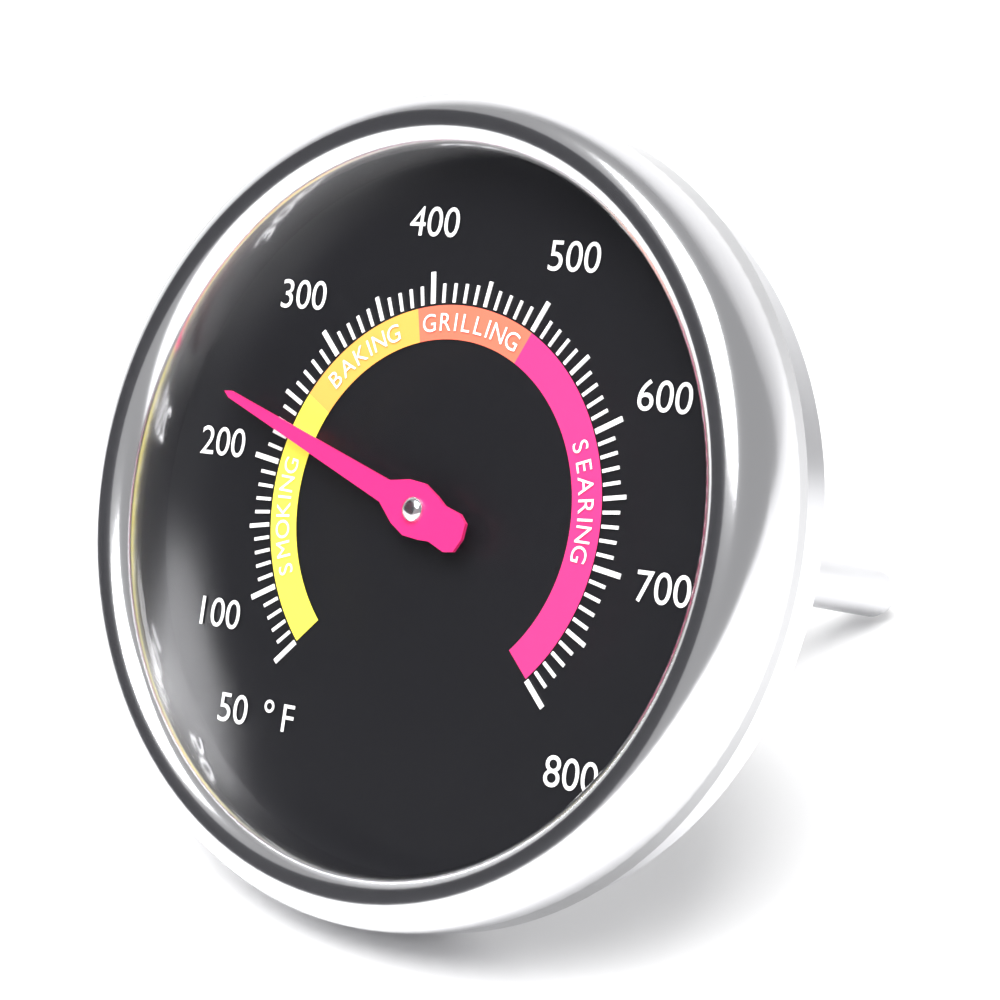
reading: 230 °F
